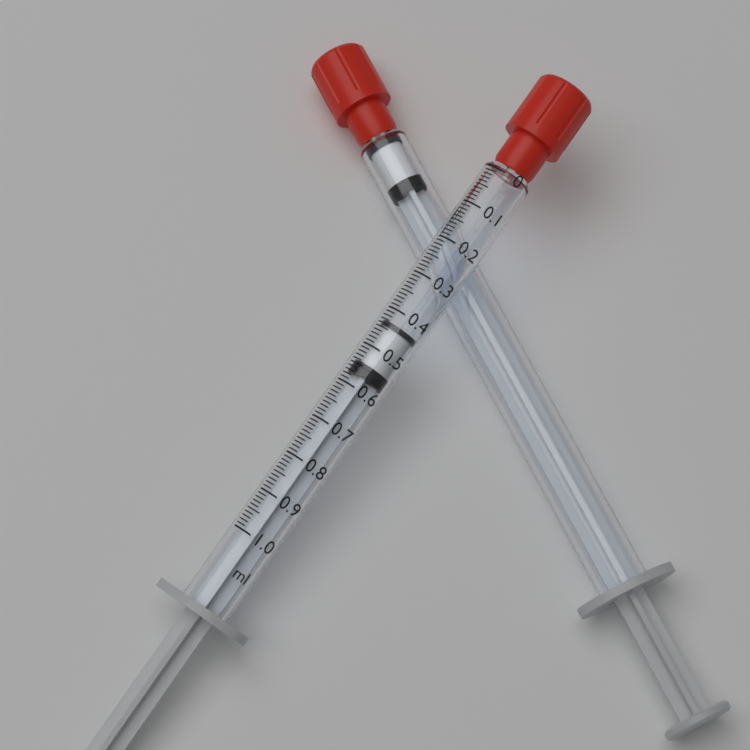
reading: 0.43 ml
